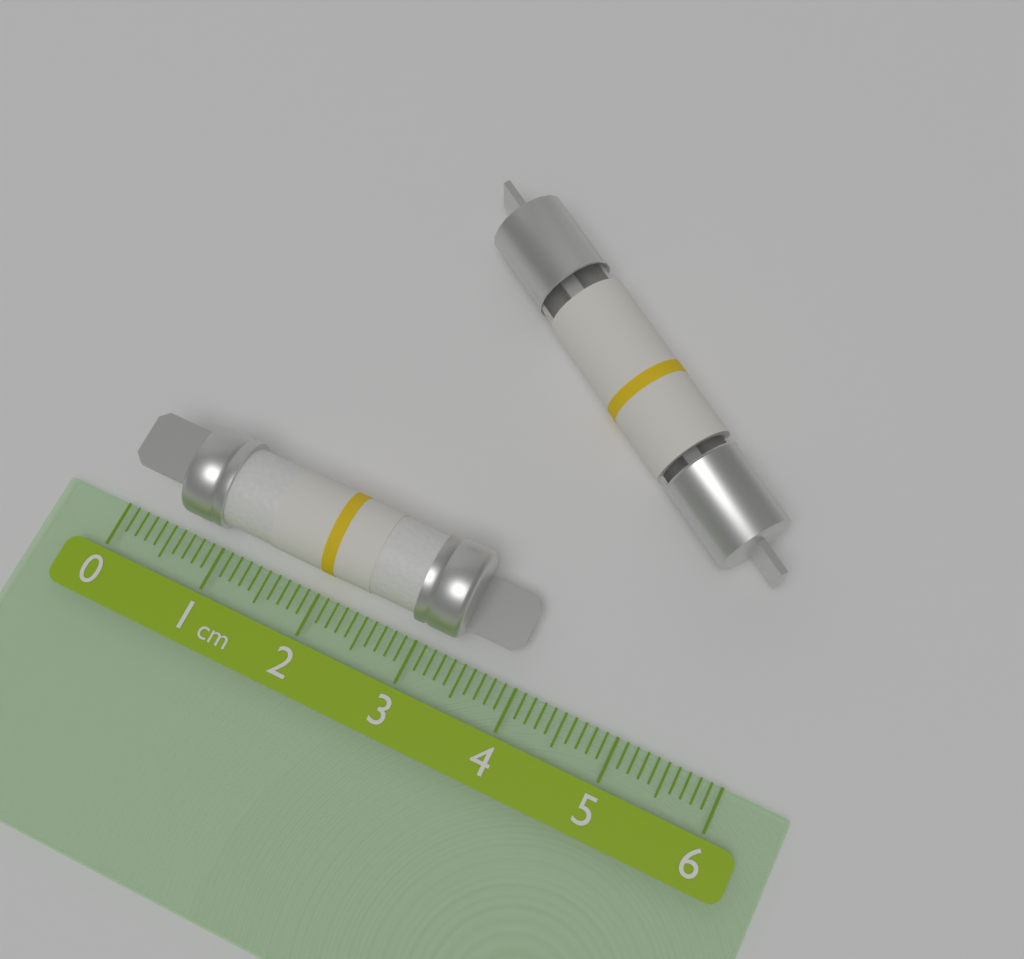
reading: 3.9 cm
